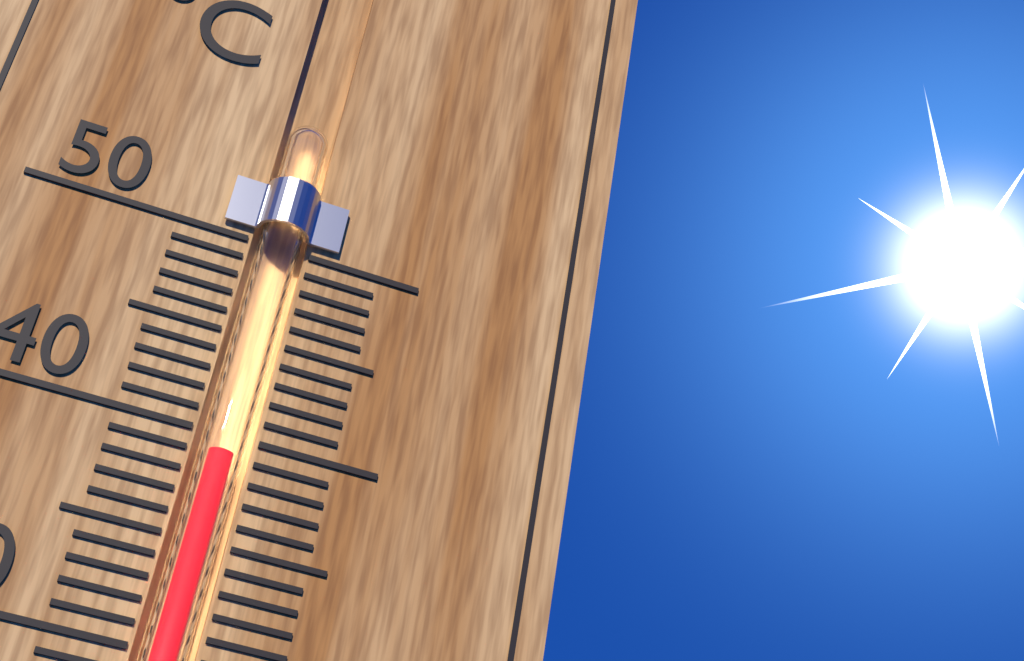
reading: 39 °C
